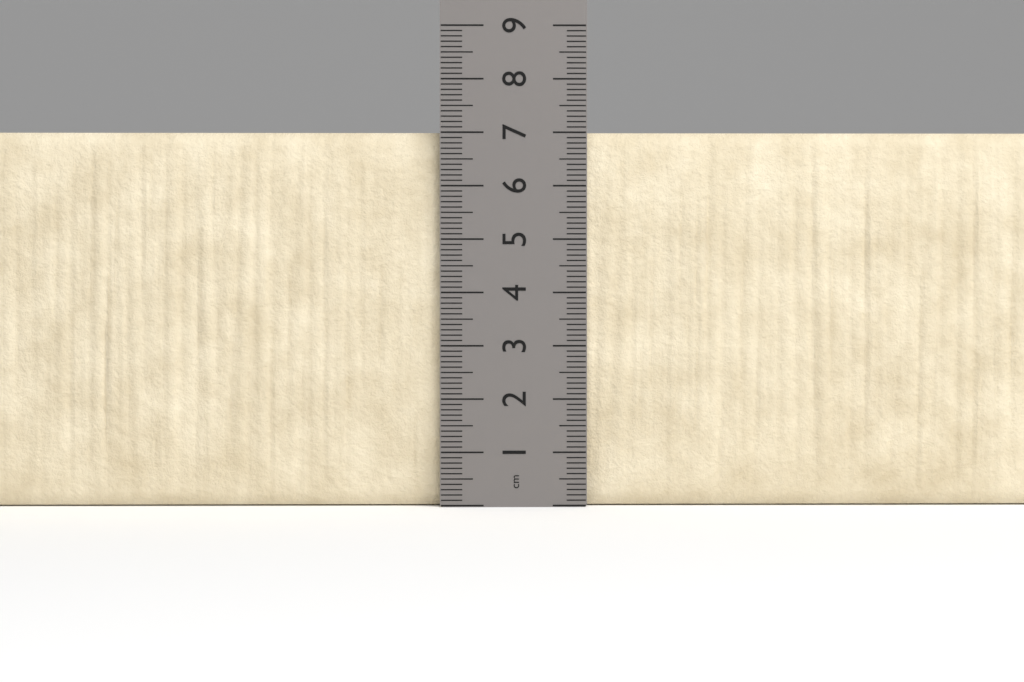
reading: 7.0 cm
